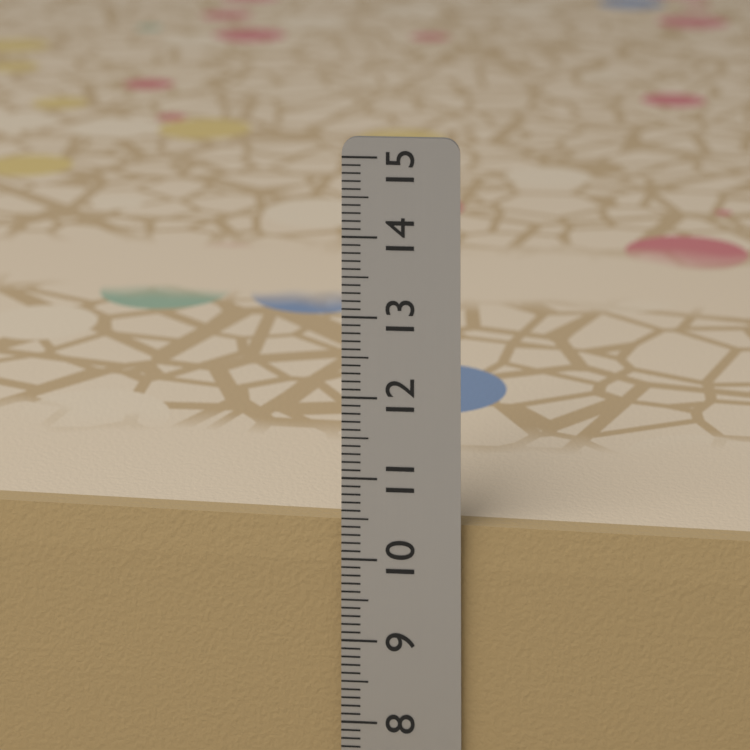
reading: 10.4 cm
